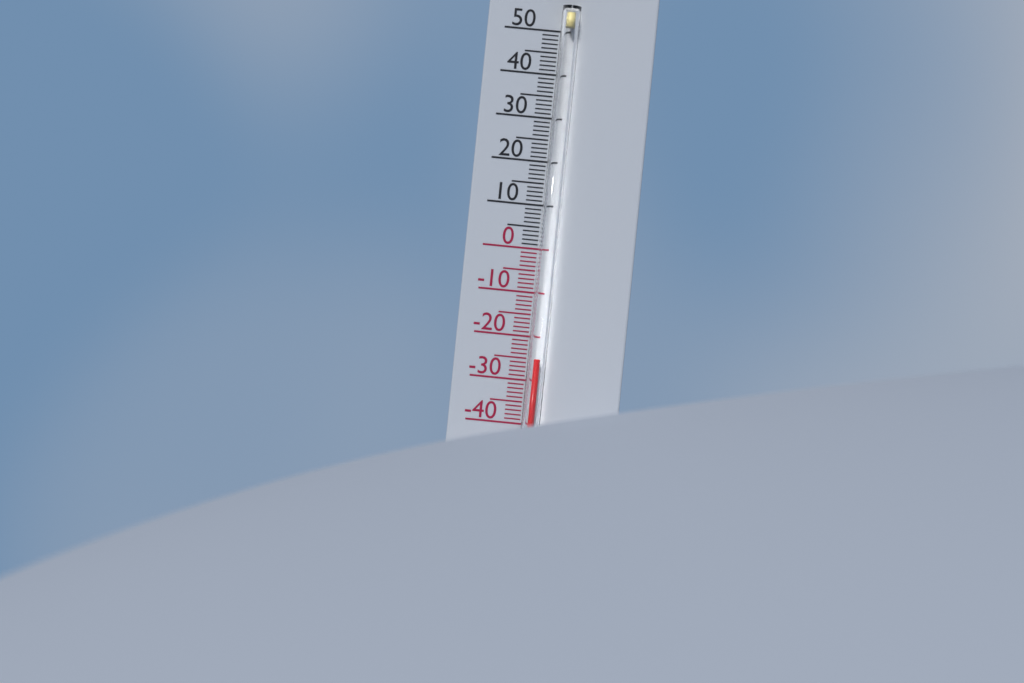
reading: -25 °C
